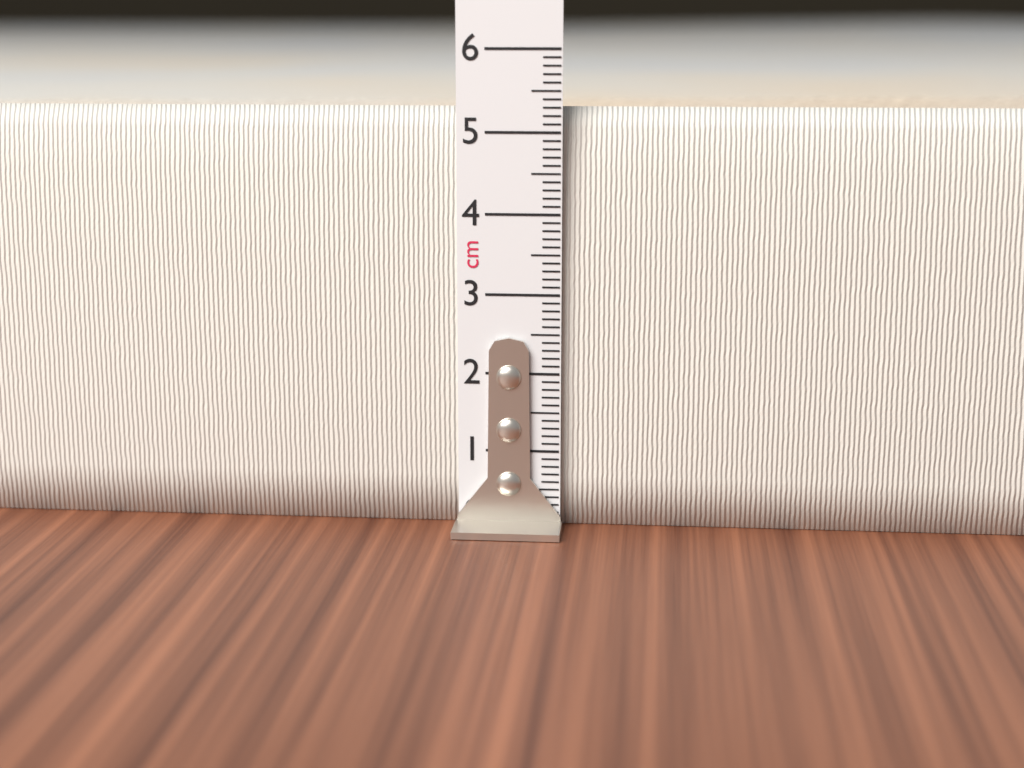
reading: 5.3 cm
